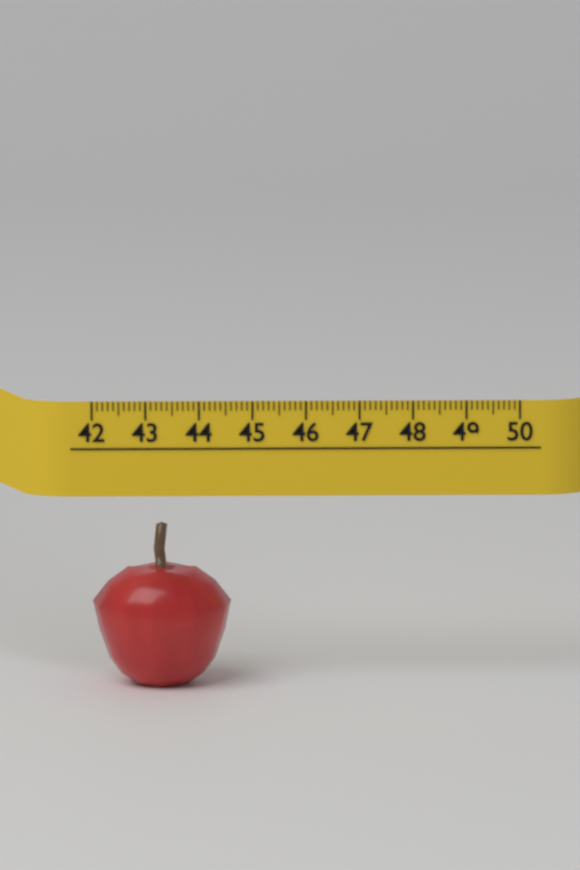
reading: 44.6 (no unit)
